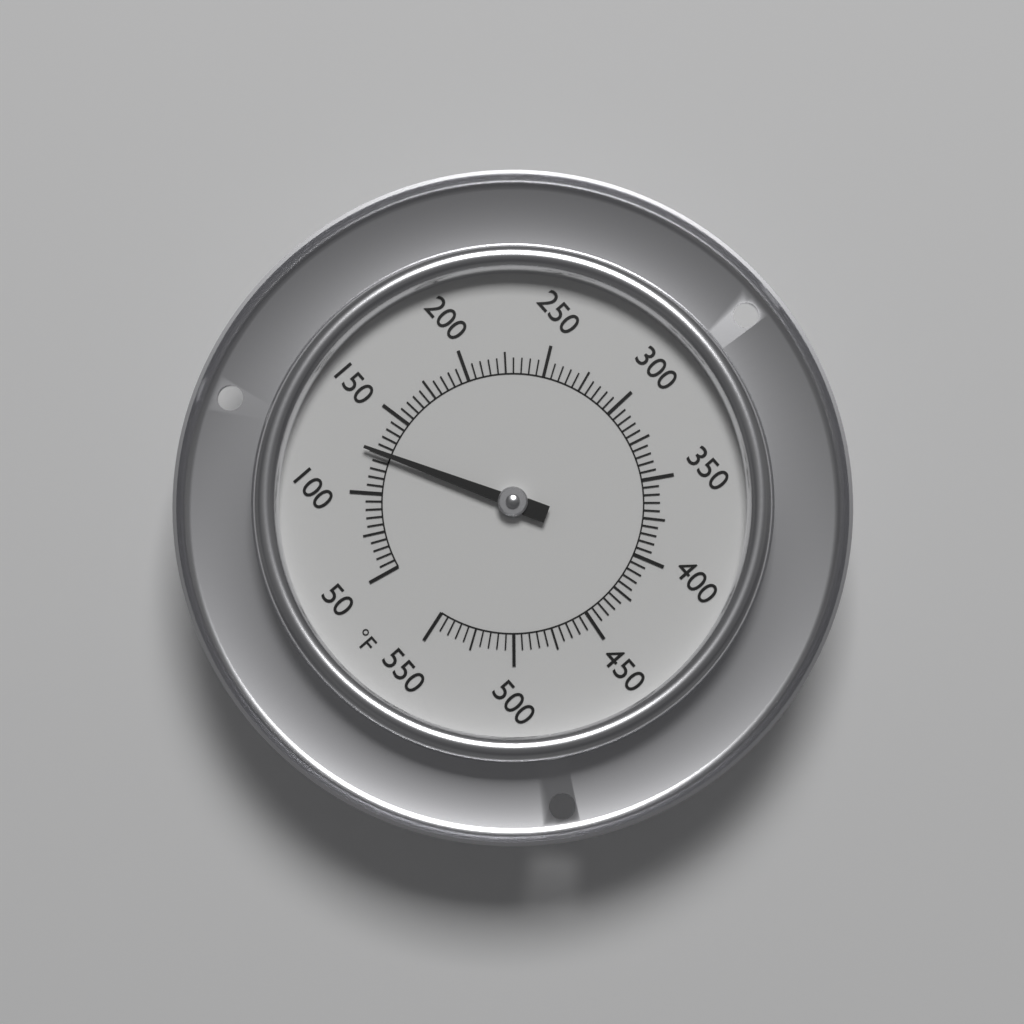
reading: 125 °F
